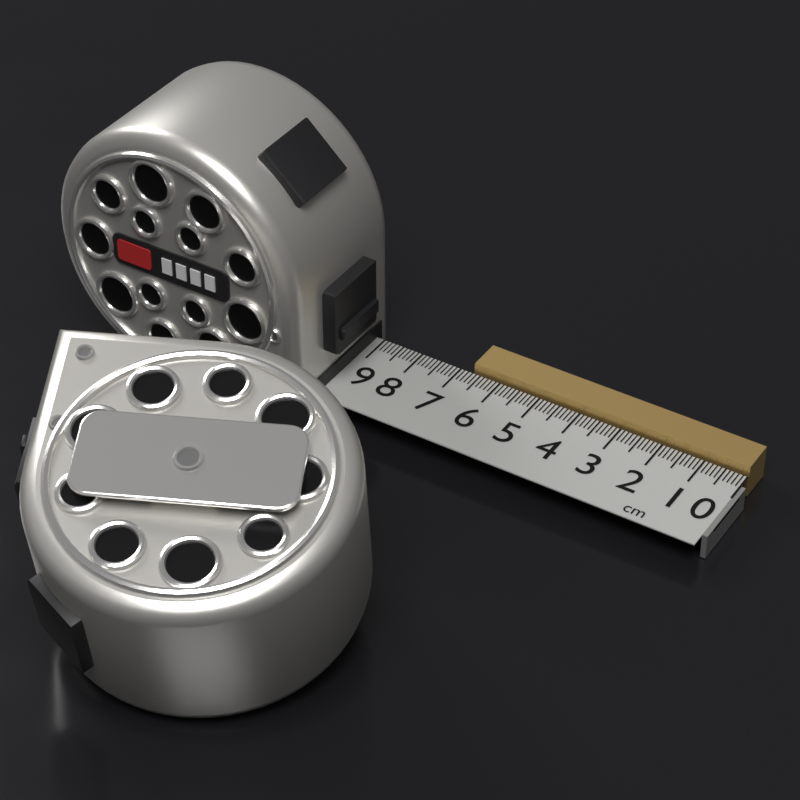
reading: 6.7 cm
